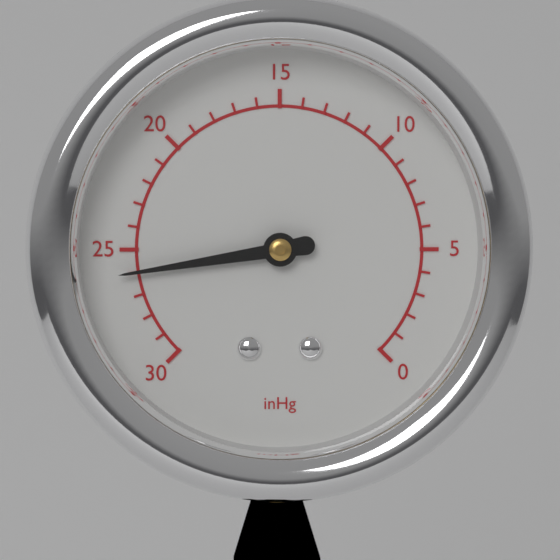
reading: 26 inHg
